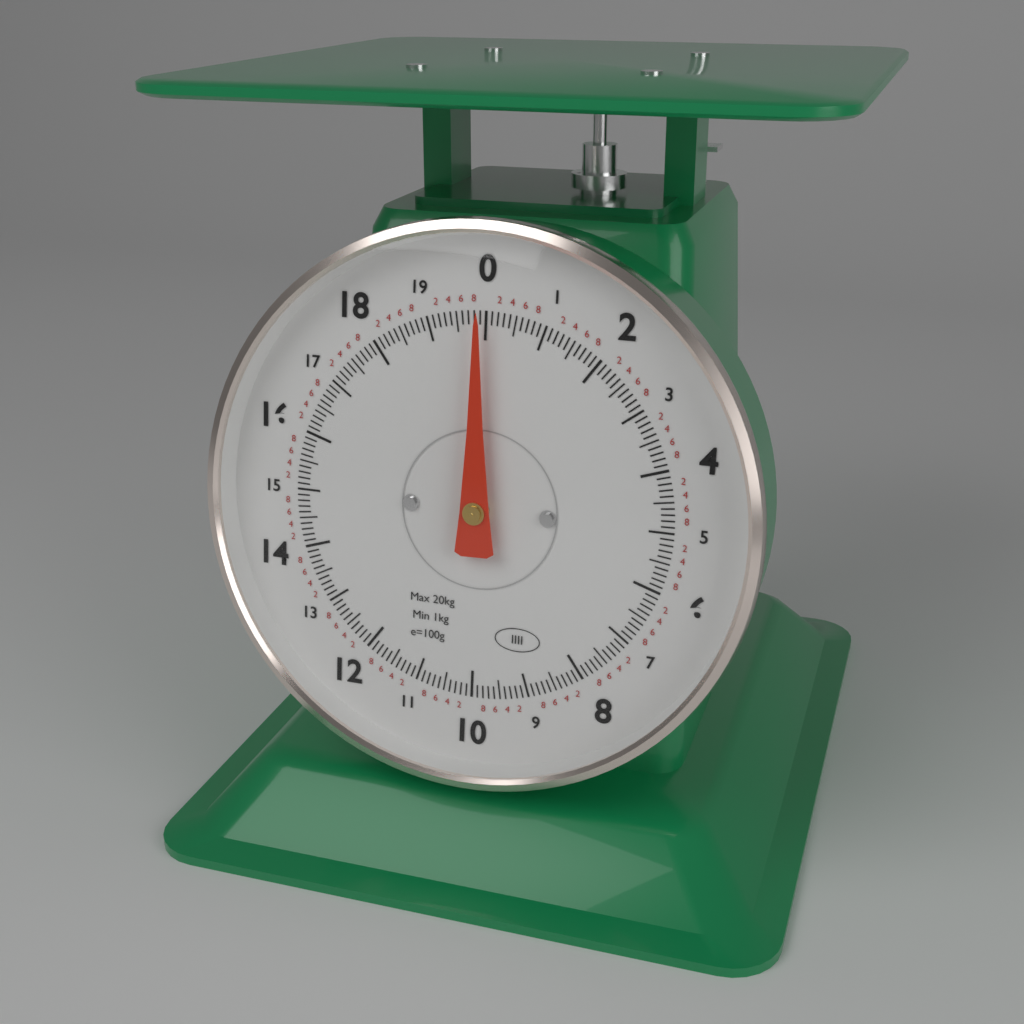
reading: 19.9 kg
